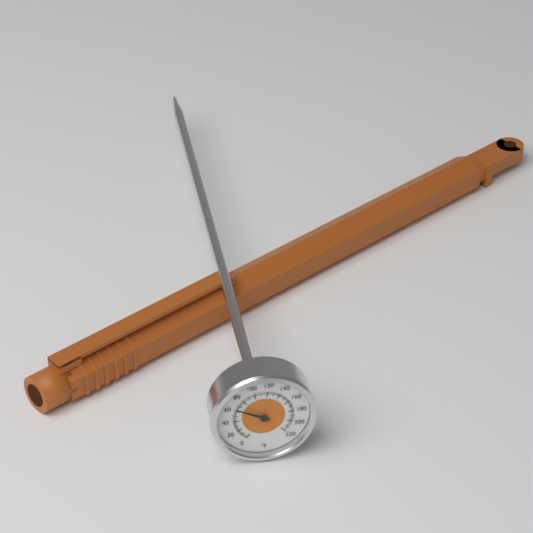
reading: 64 °F
